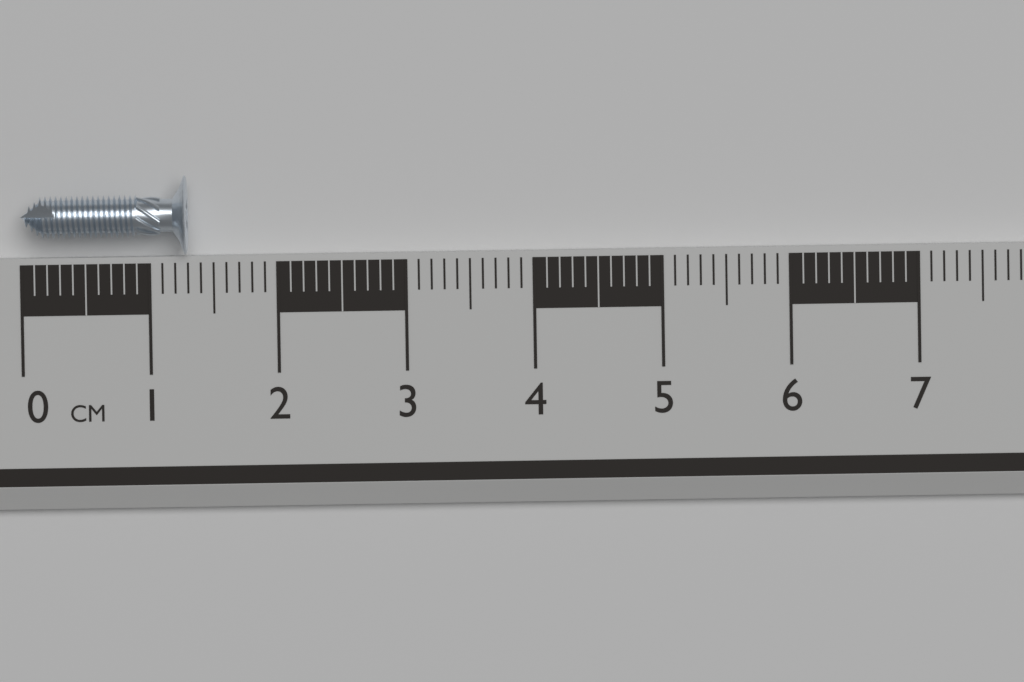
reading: 1.3 cm
